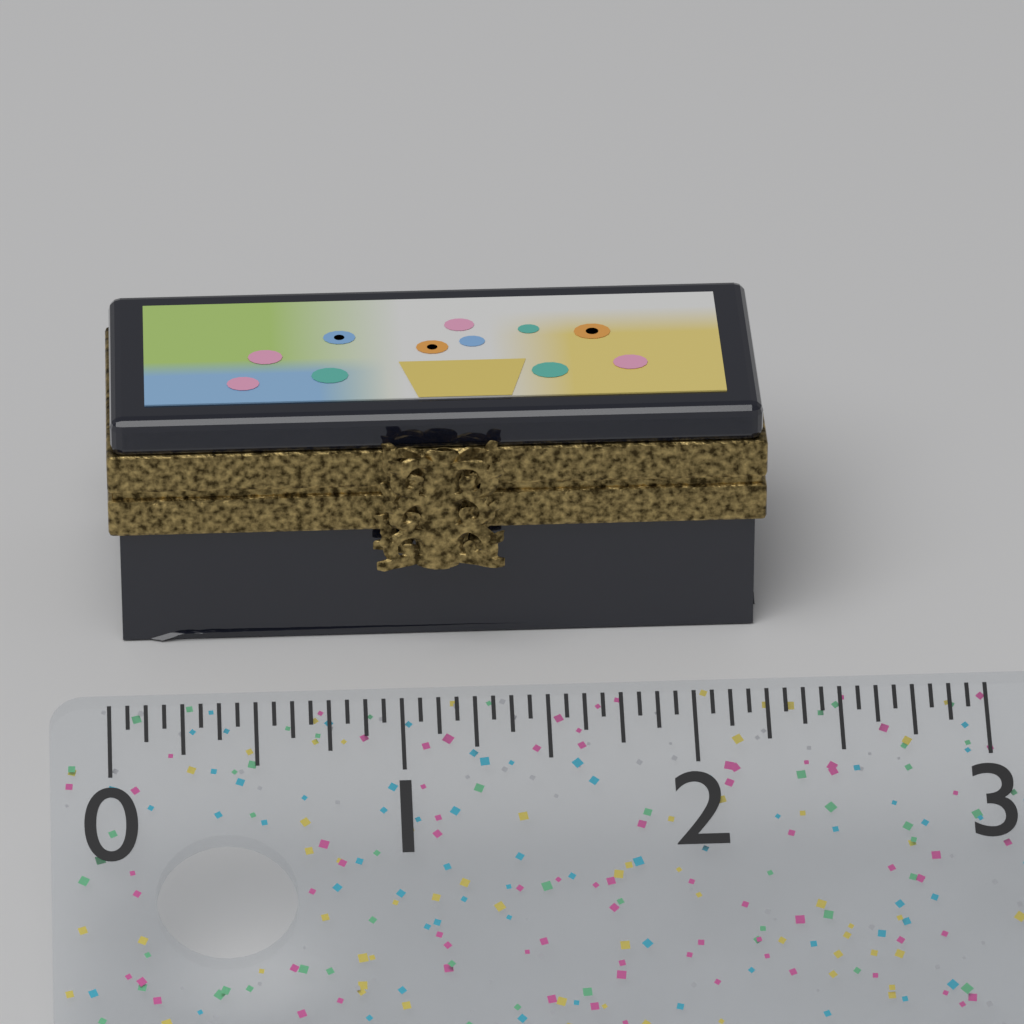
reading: 2.3750 (no unit)
